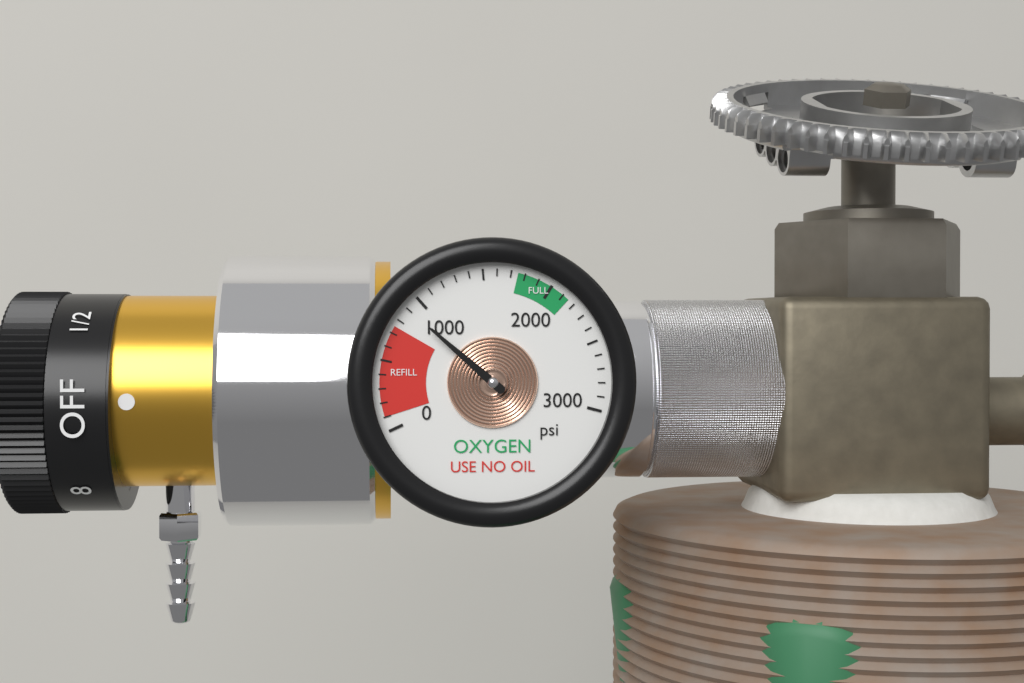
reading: 900 psi
